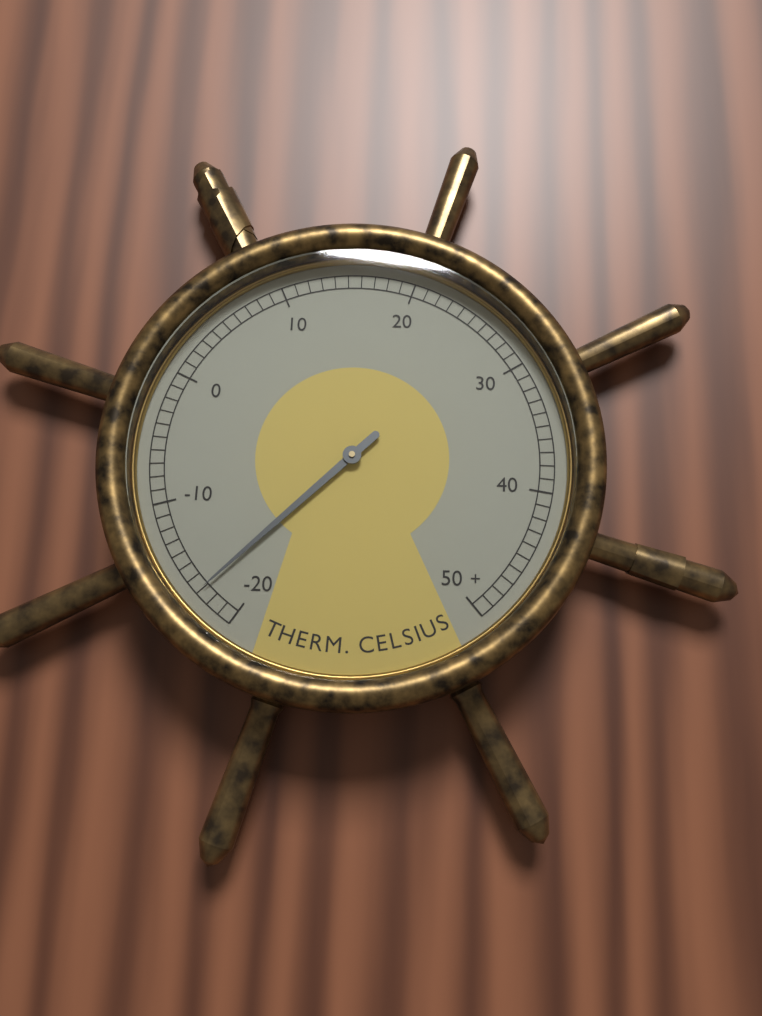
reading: -17 °C
